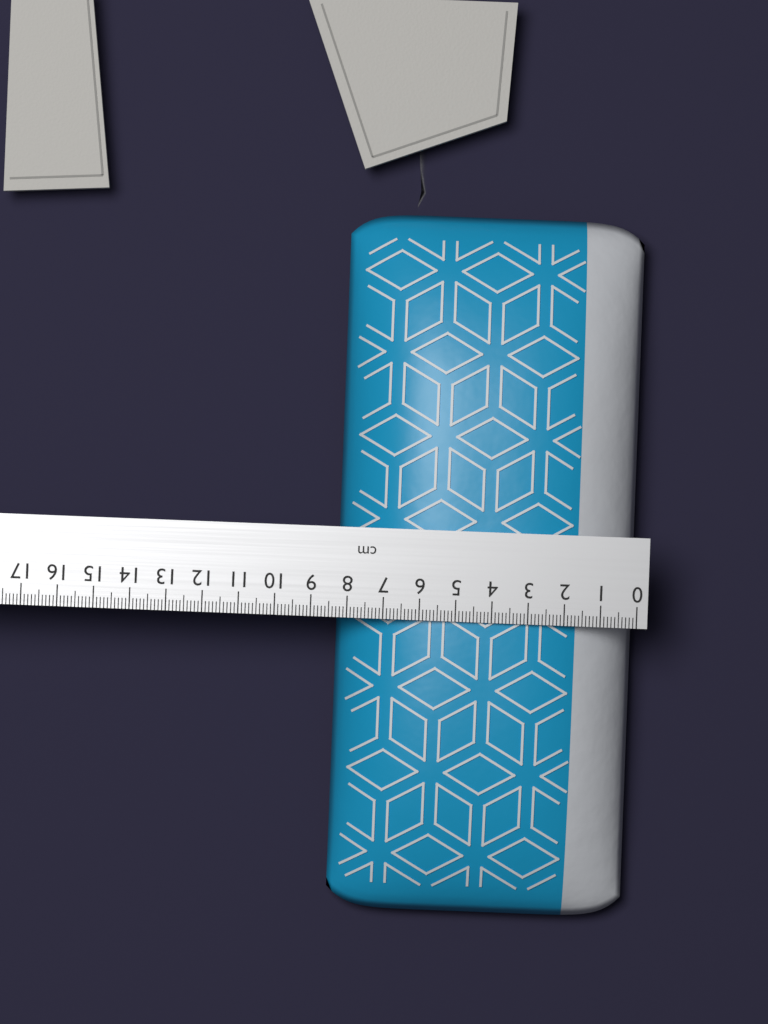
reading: 8.3 cm
